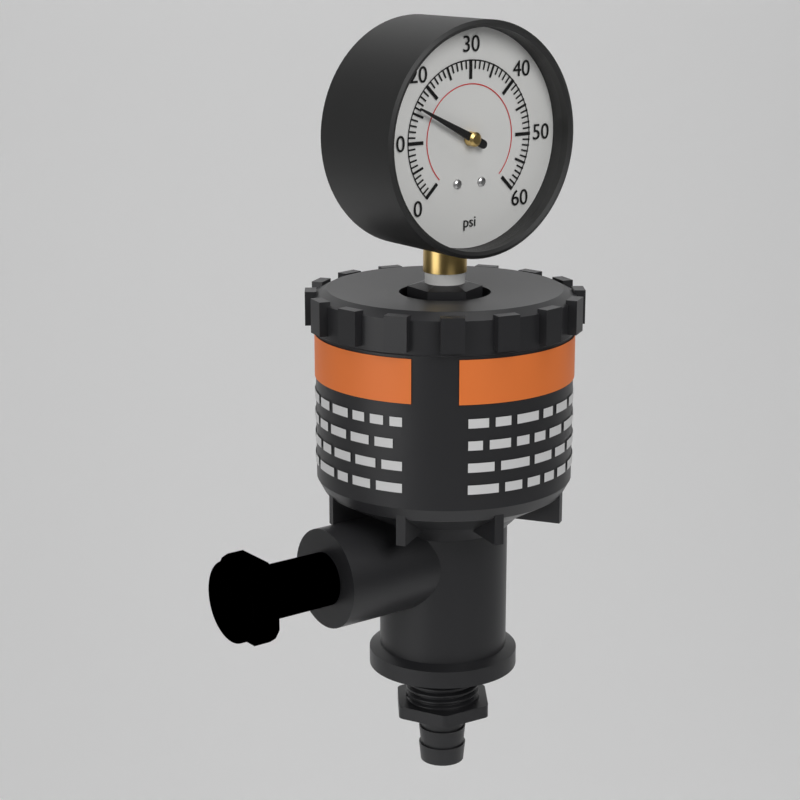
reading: 16 psi
